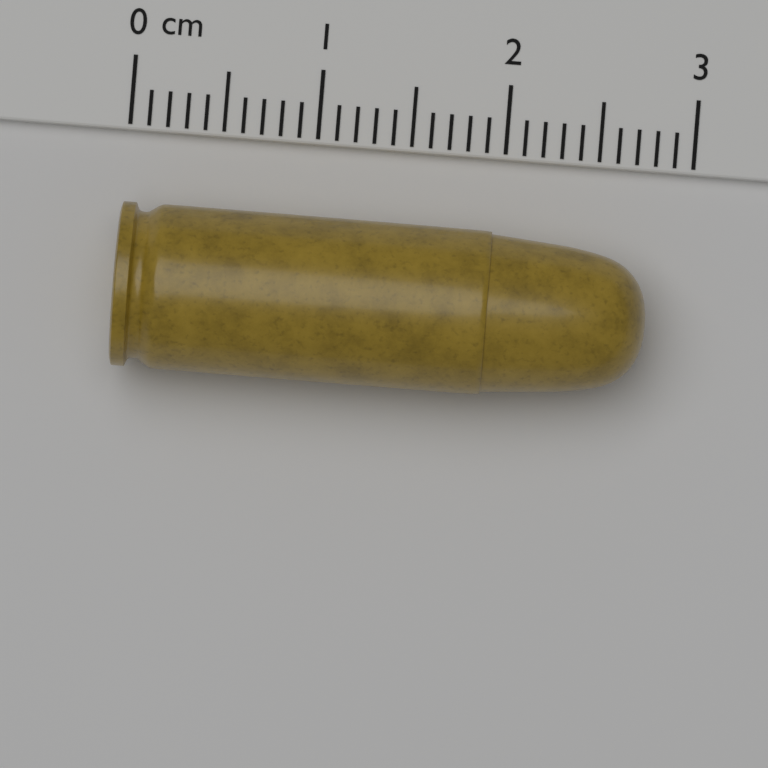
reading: 2.8 cm
